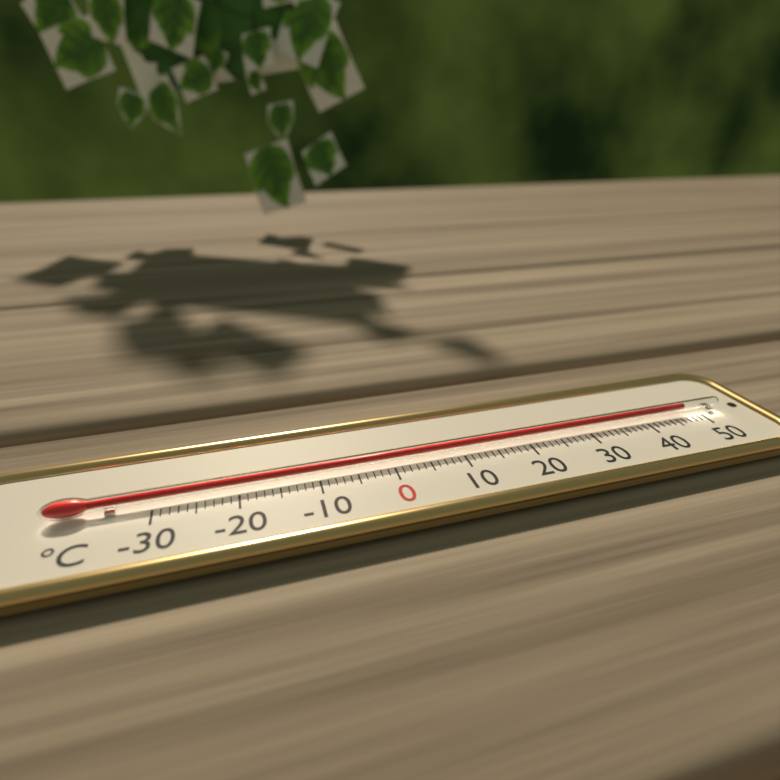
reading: 47 °C
